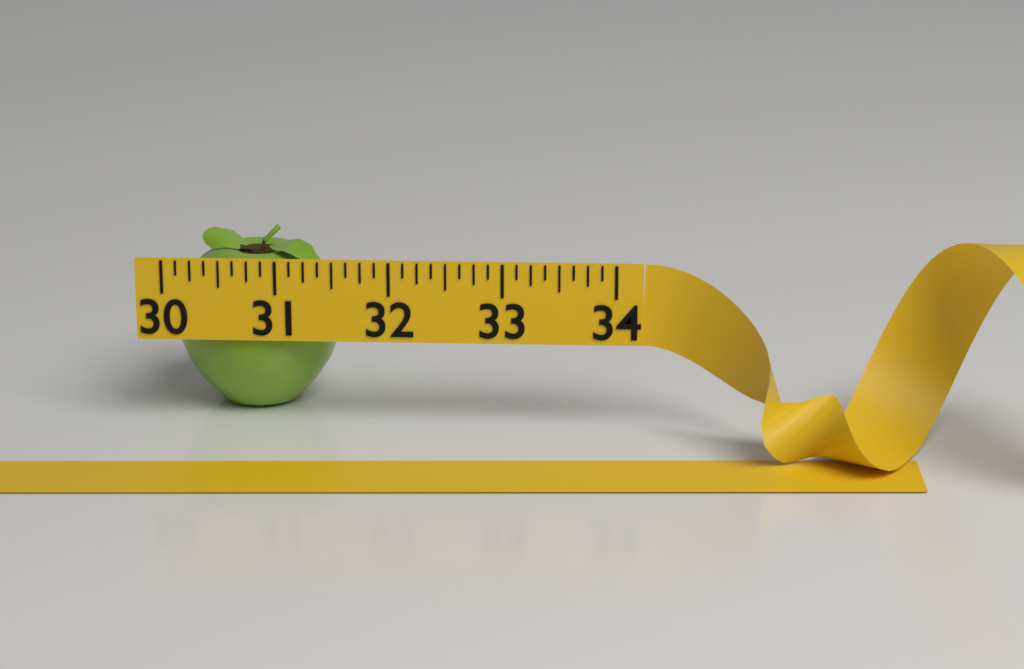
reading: 31.500 (no unit)
